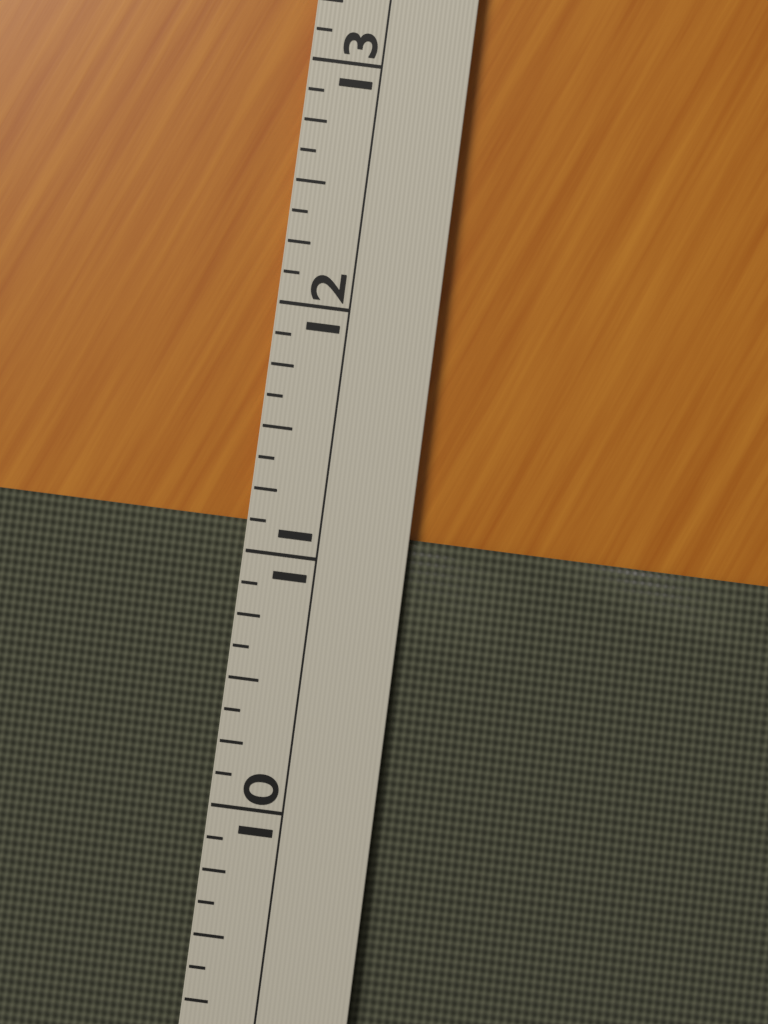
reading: 11.125 (no unit)
